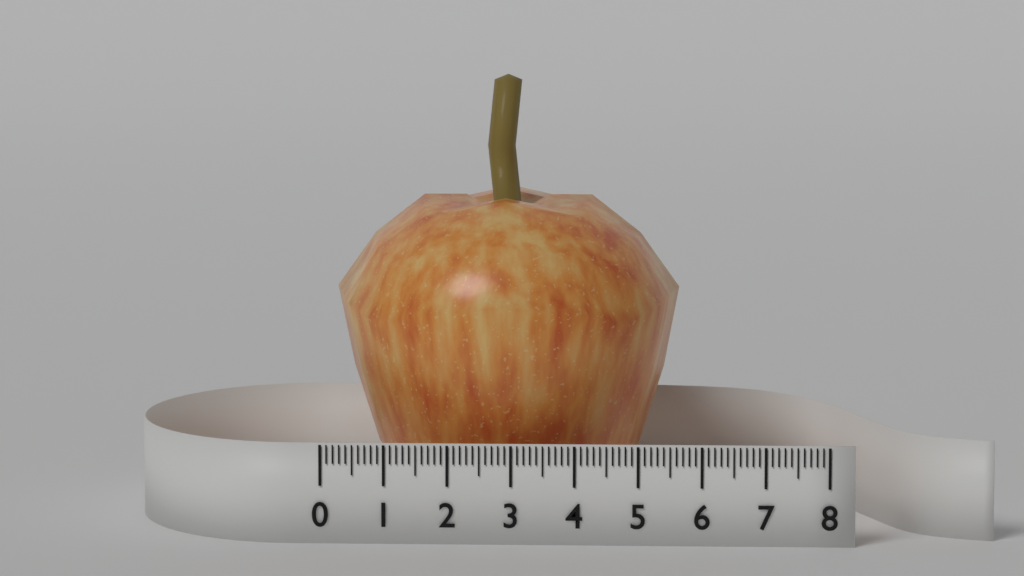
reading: 5.6 (no unit)
